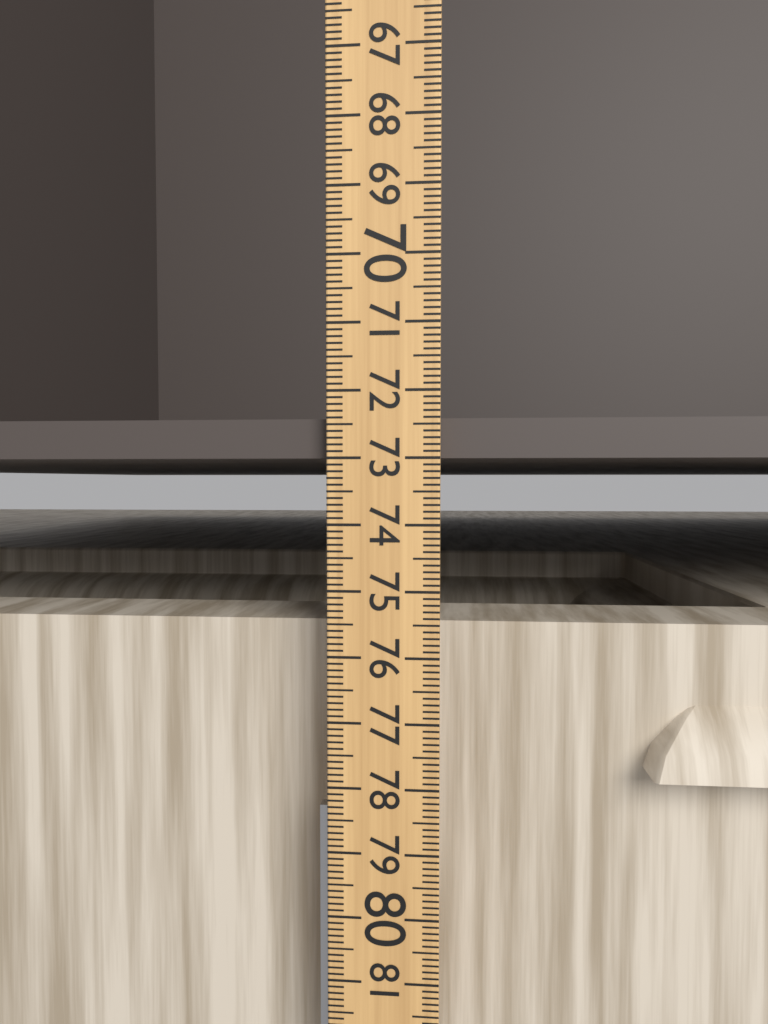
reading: 73.0 (no unit)
